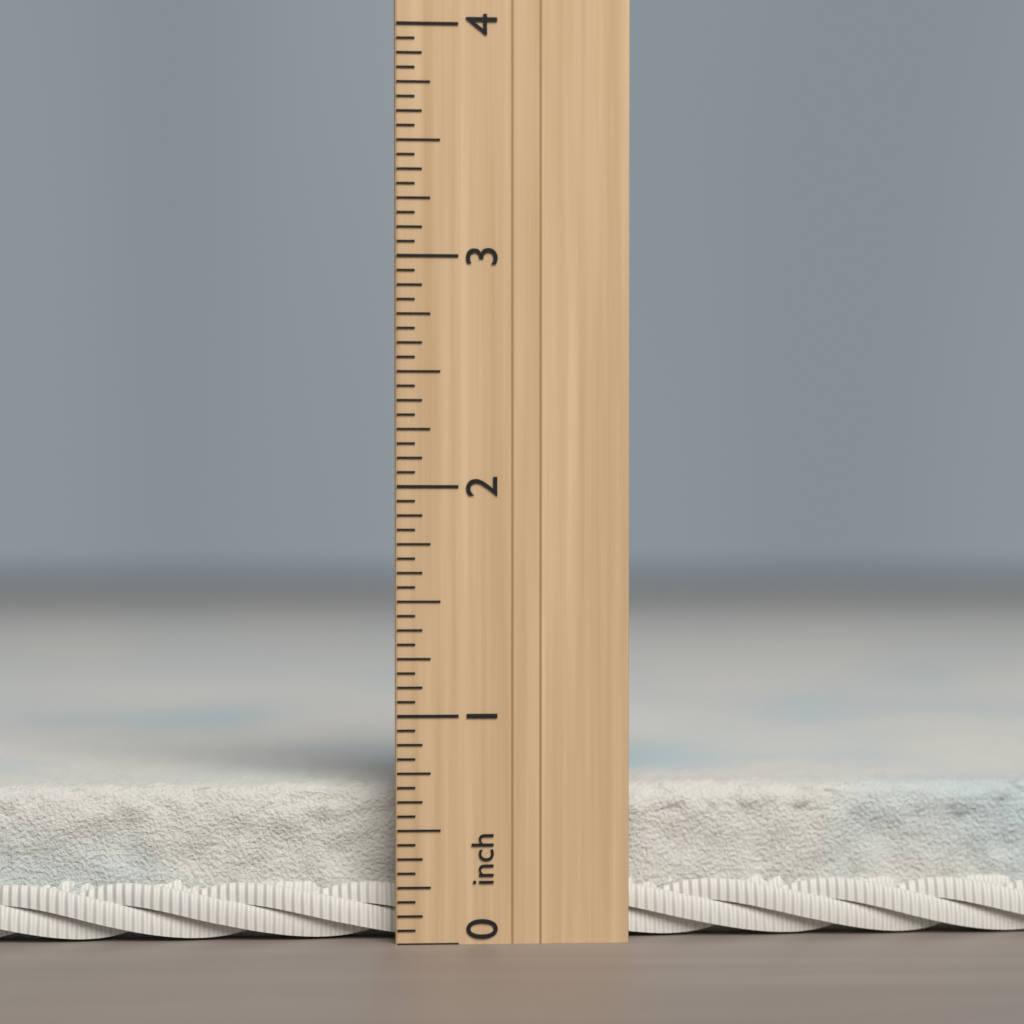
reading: 0.6875 inch
